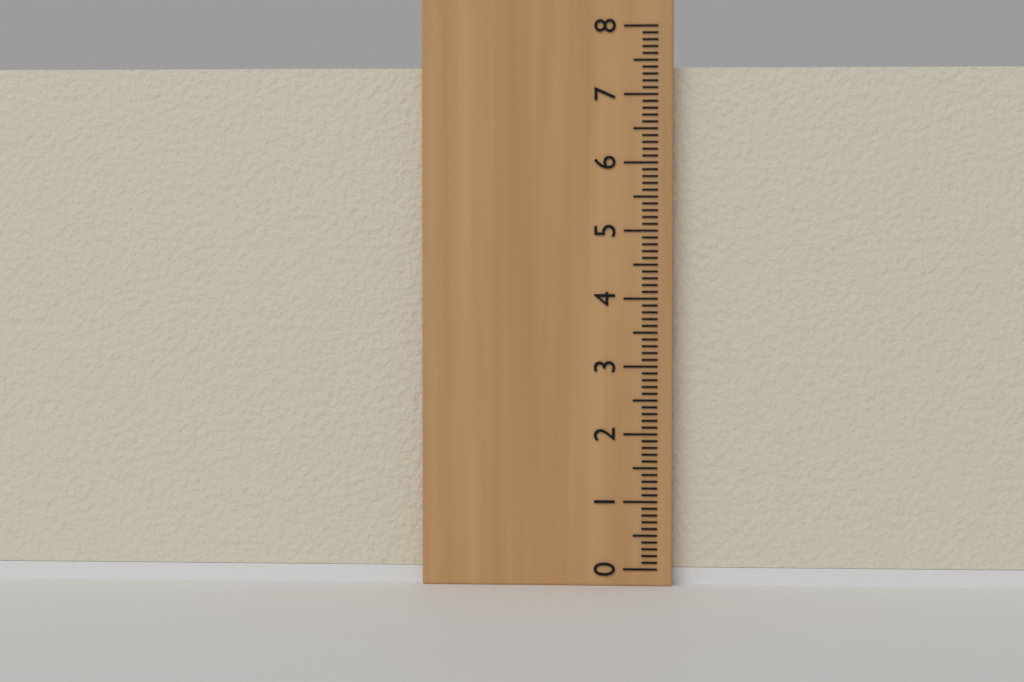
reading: 7.4 (no unit)
